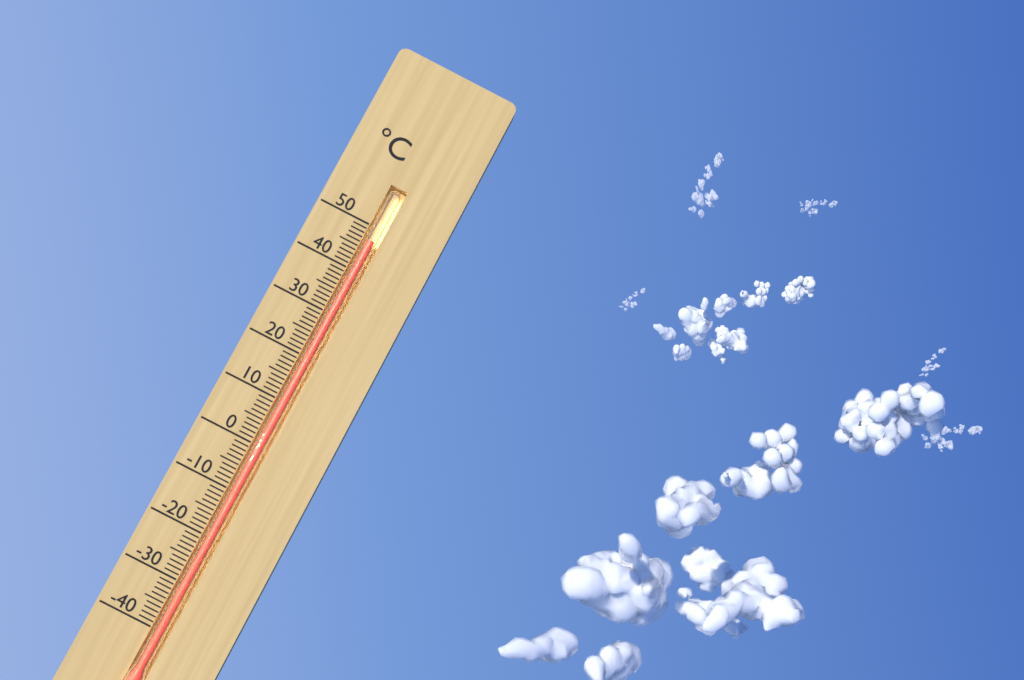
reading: 47 °C
